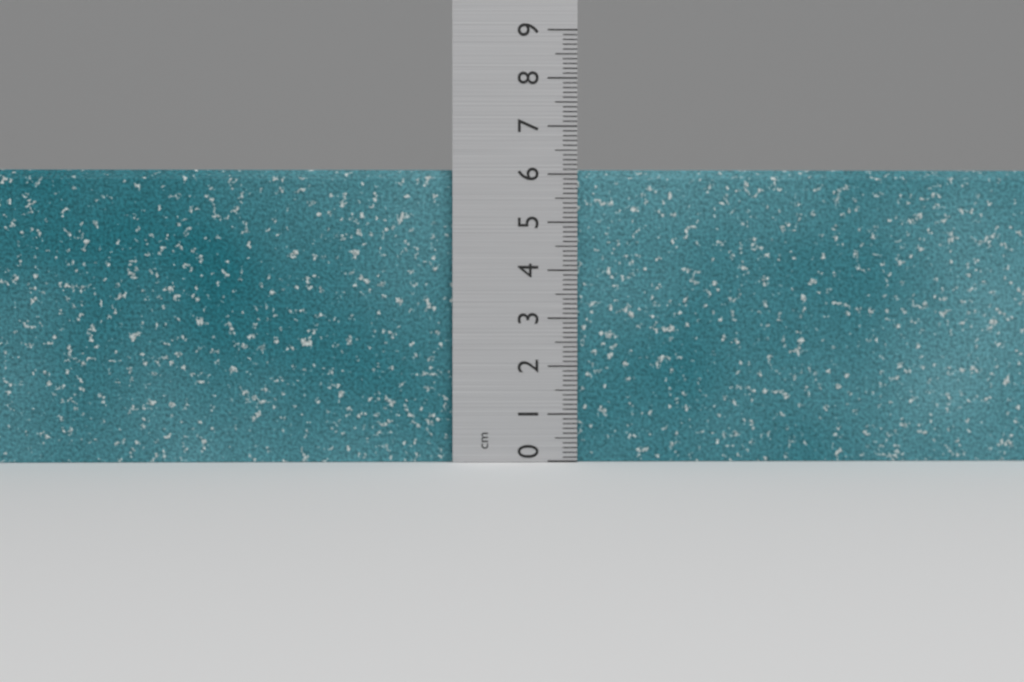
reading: 6.1 cm
